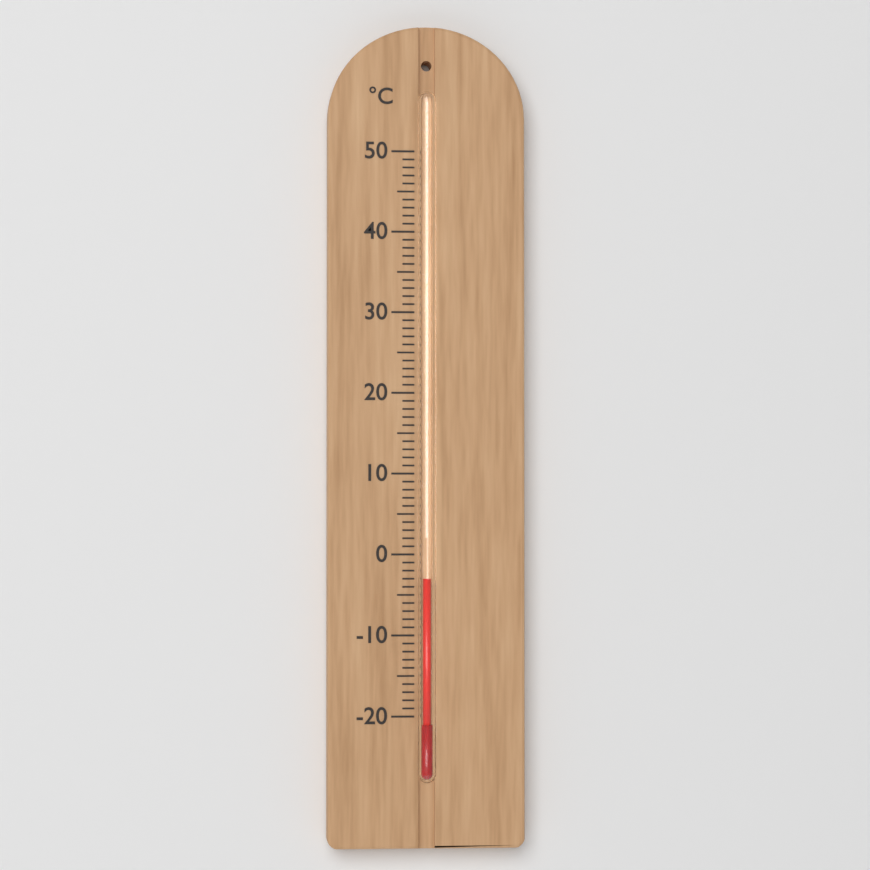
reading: -3 °C
